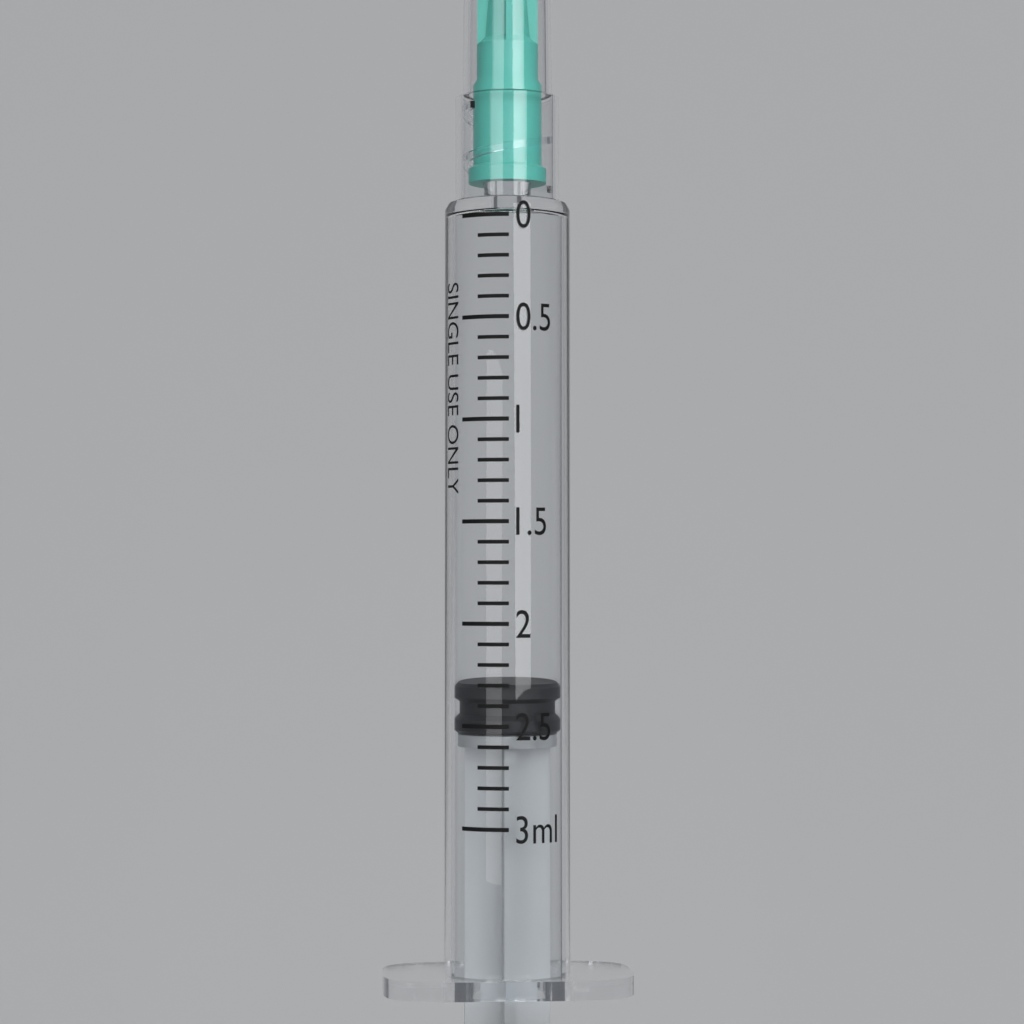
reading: 2.3 ml
